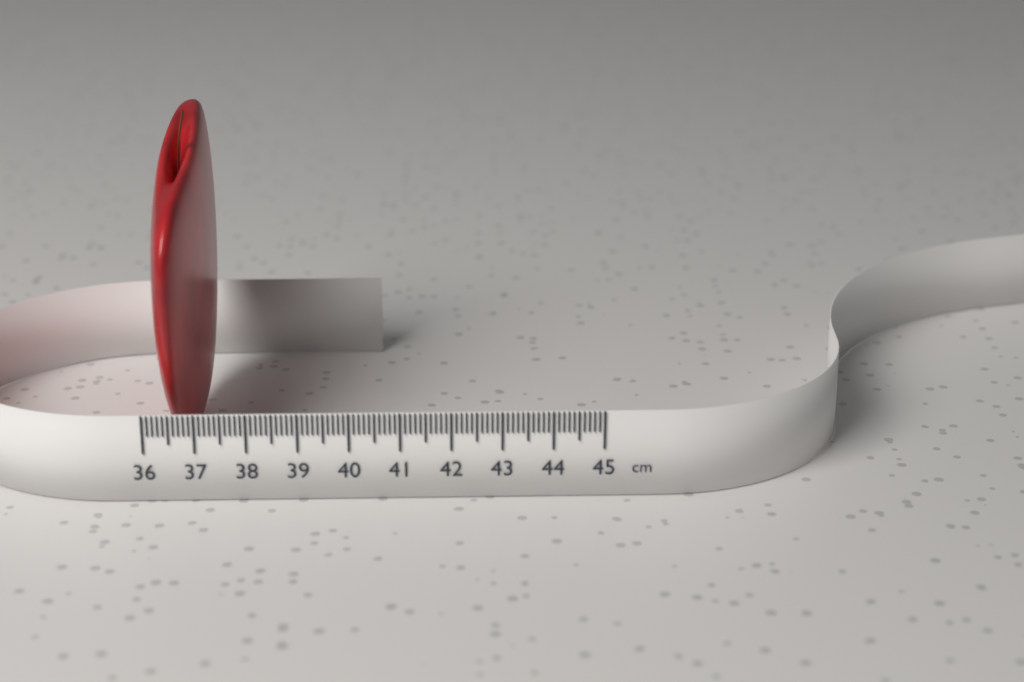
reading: 37.0 cm
